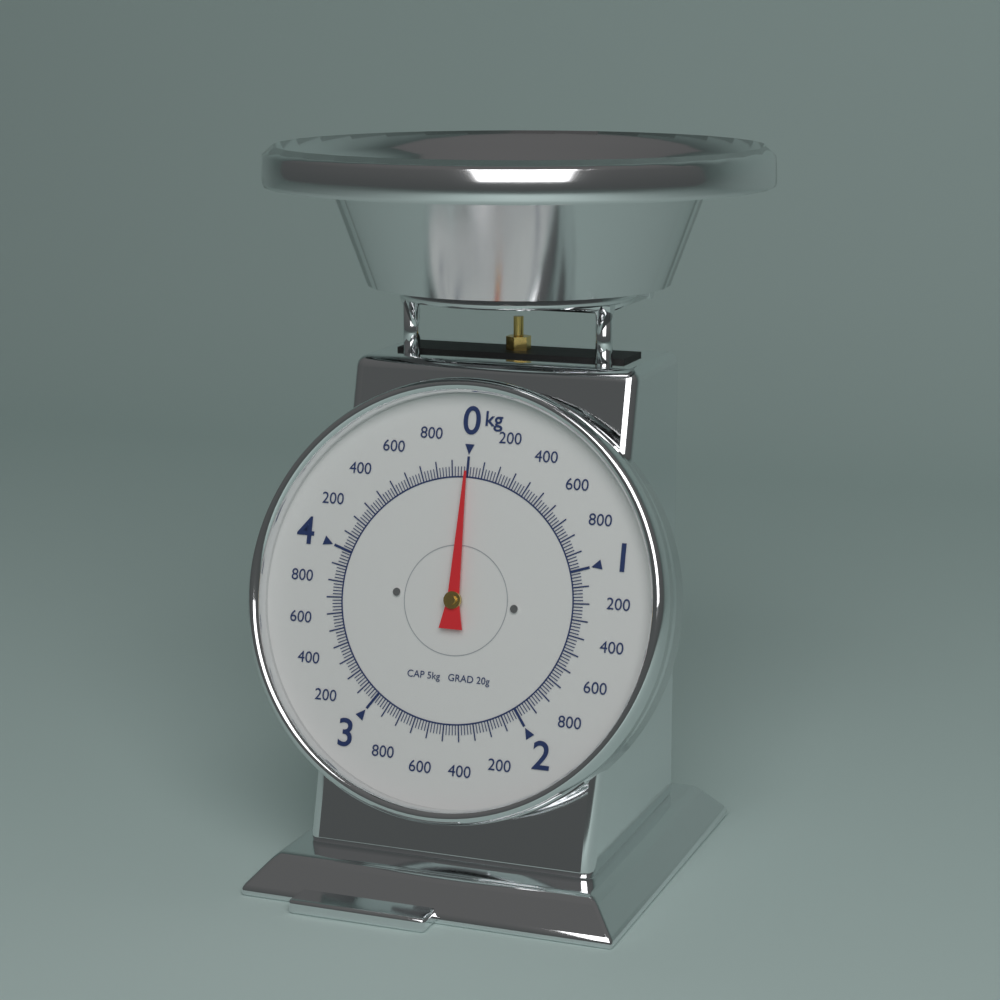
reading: 0.00 kg
